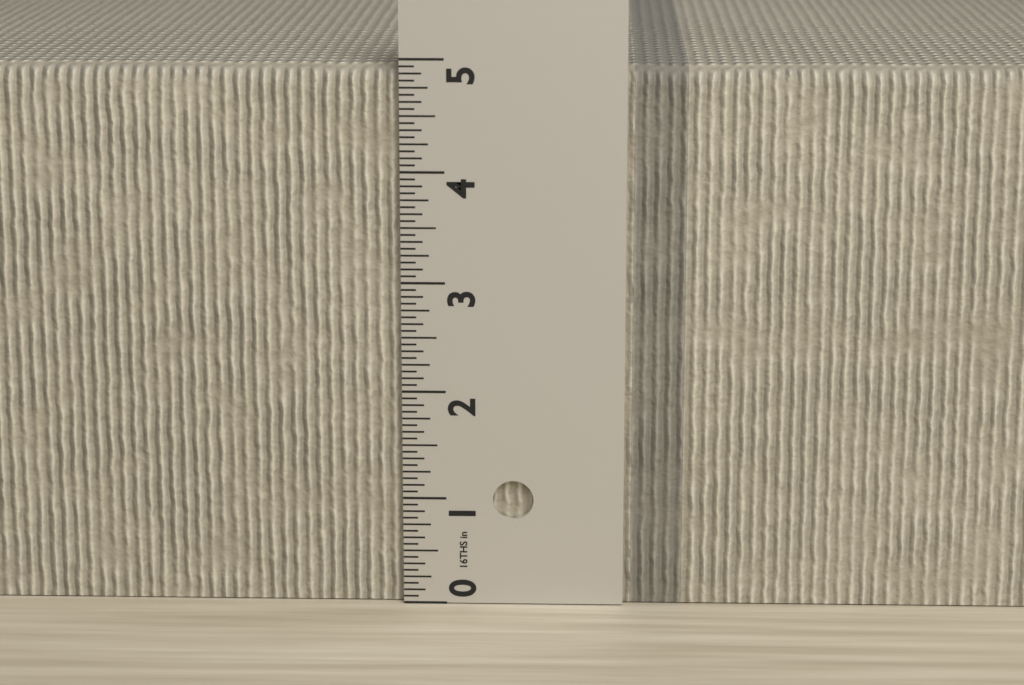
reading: 4.9375 in
